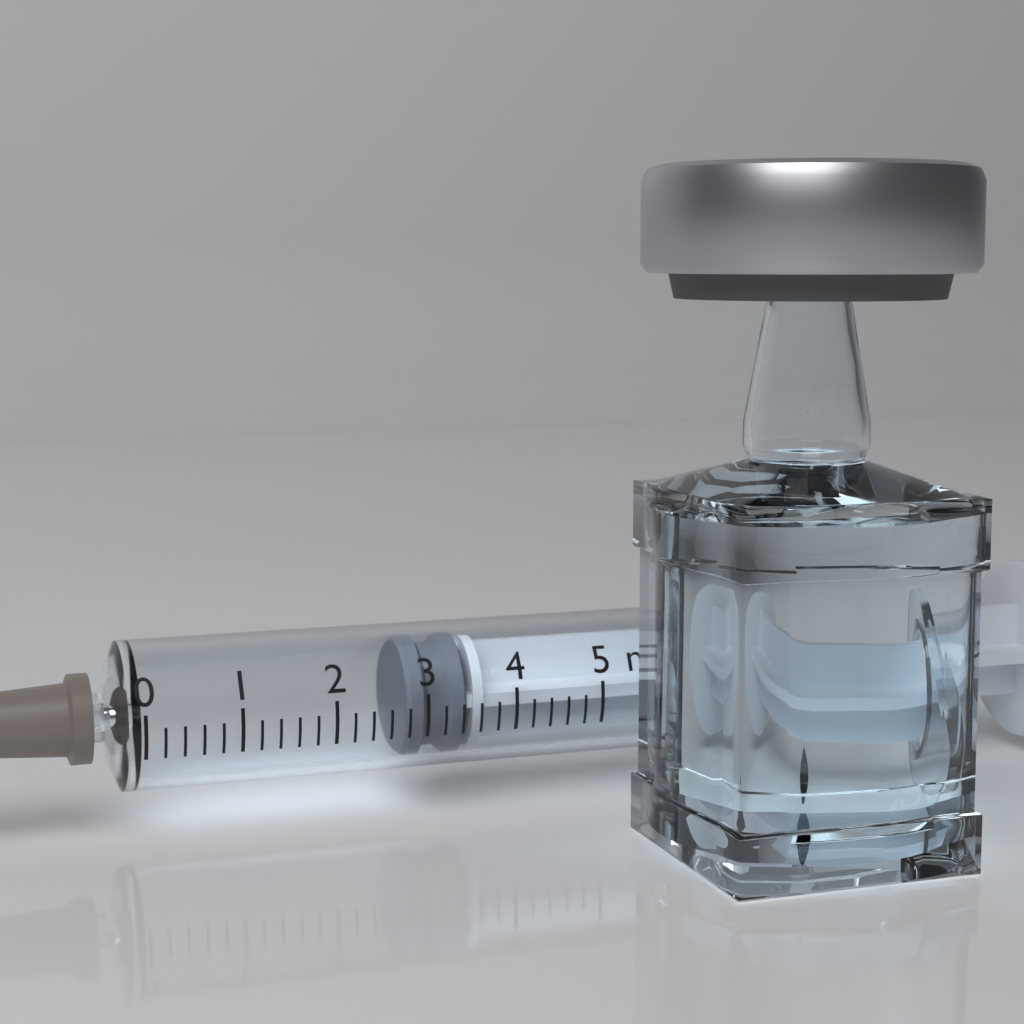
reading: 2.8 ml
